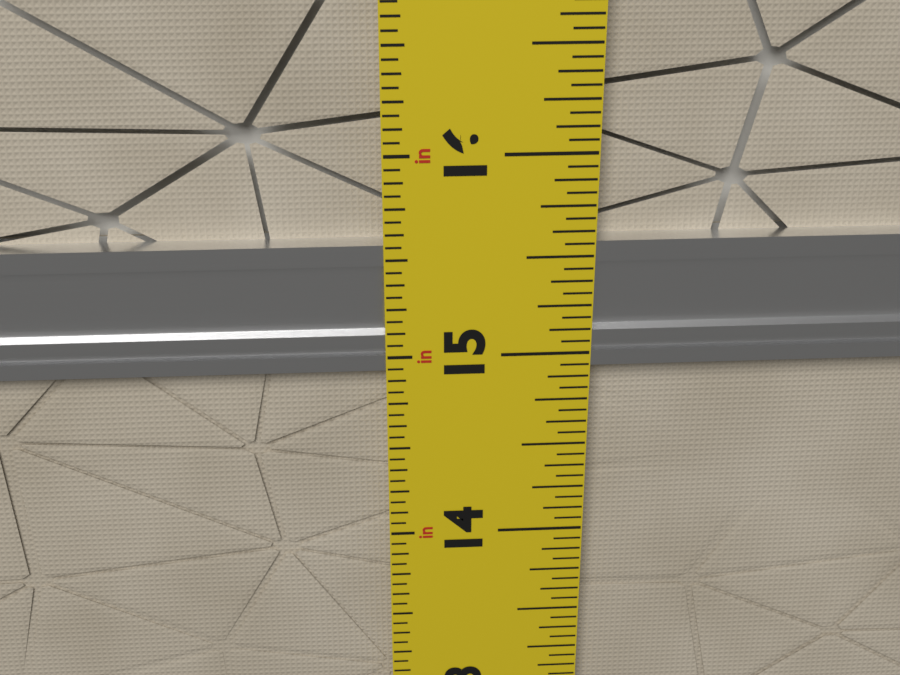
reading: 15.5625 in
